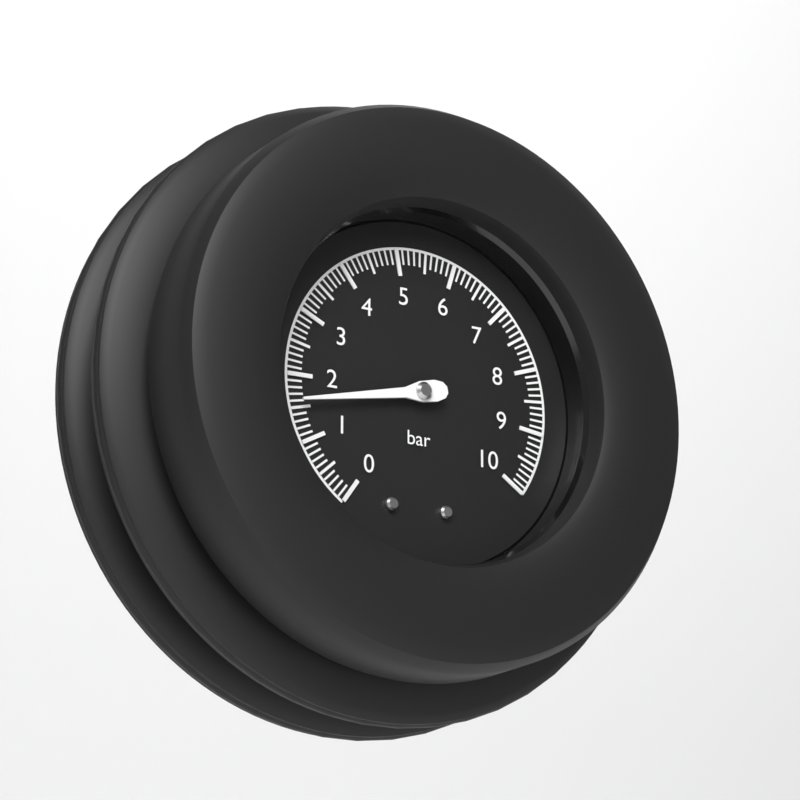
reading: 1.6 bar
